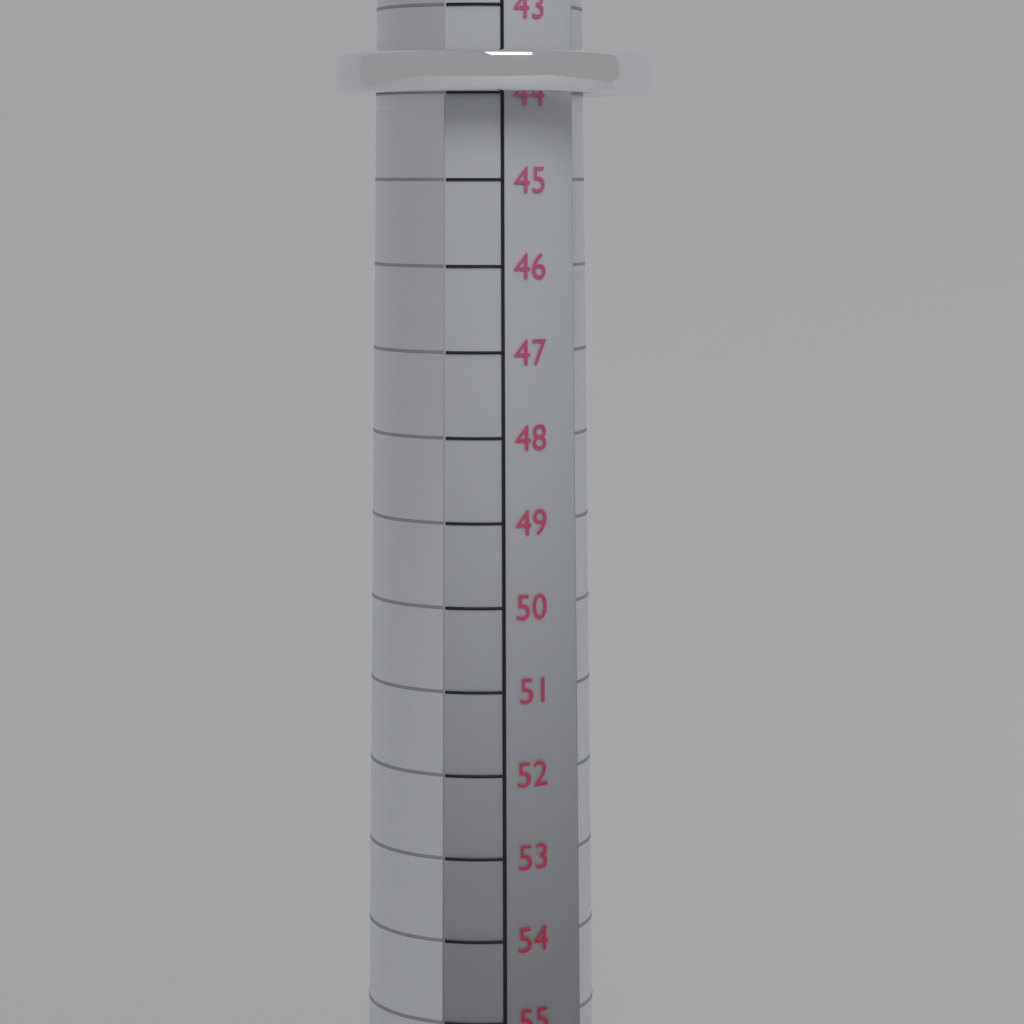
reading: 44 mm
